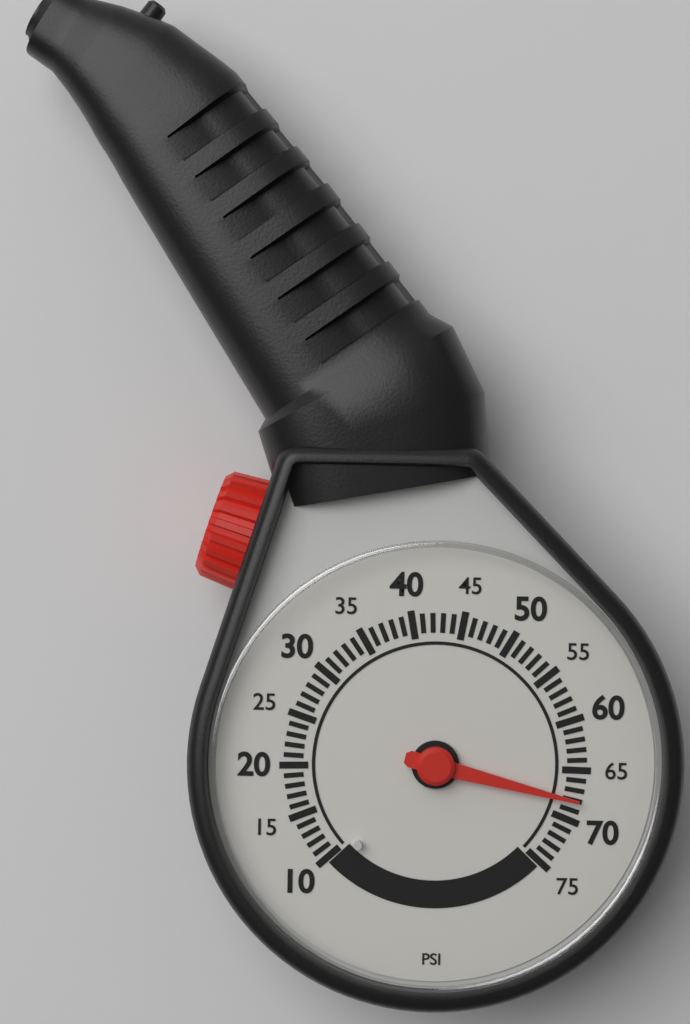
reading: 68 psi
